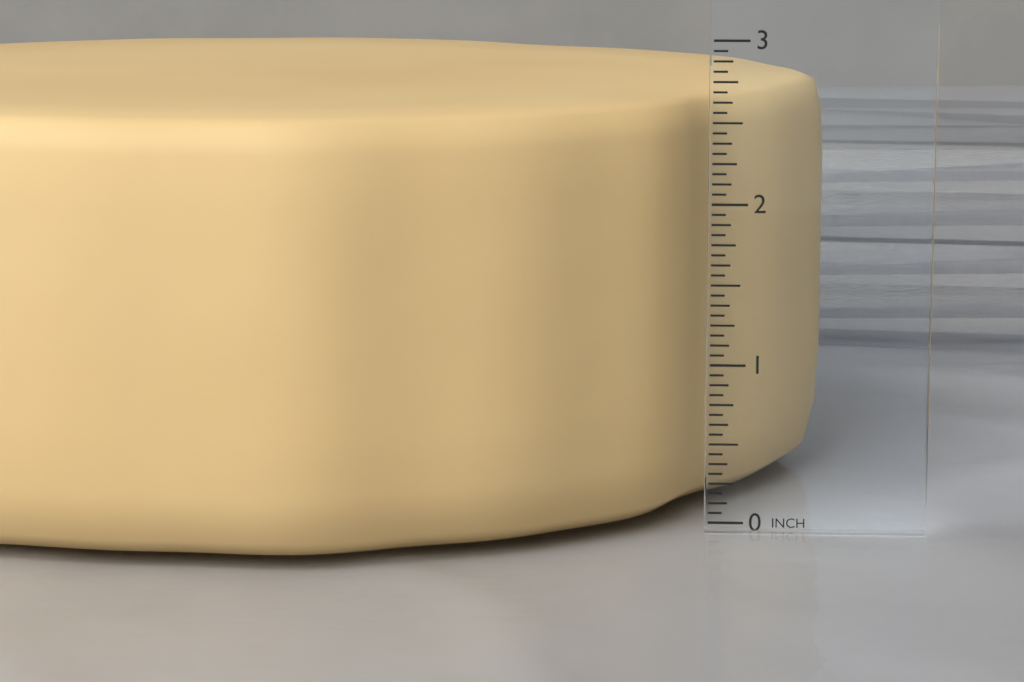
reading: 2.6250 in
